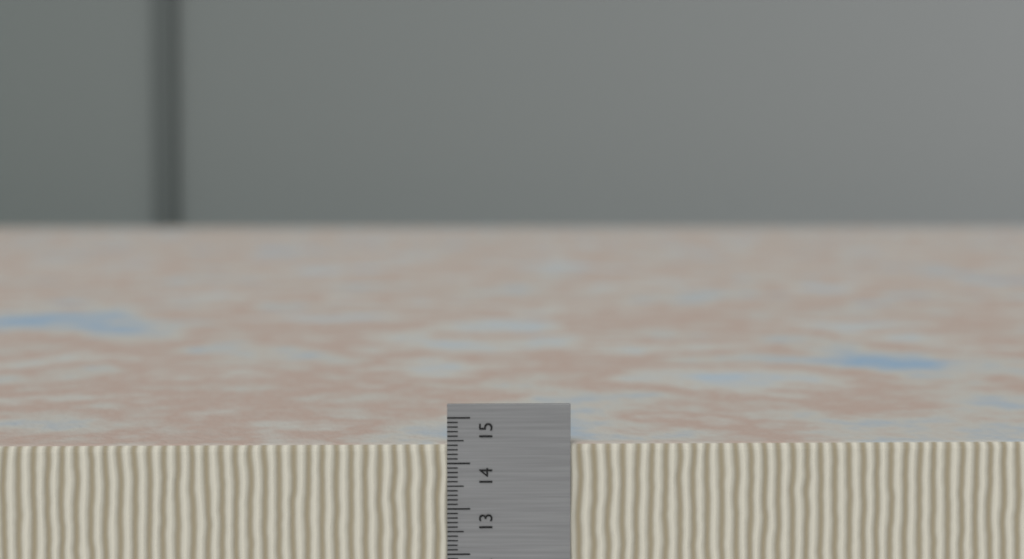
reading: 14.4 cm
